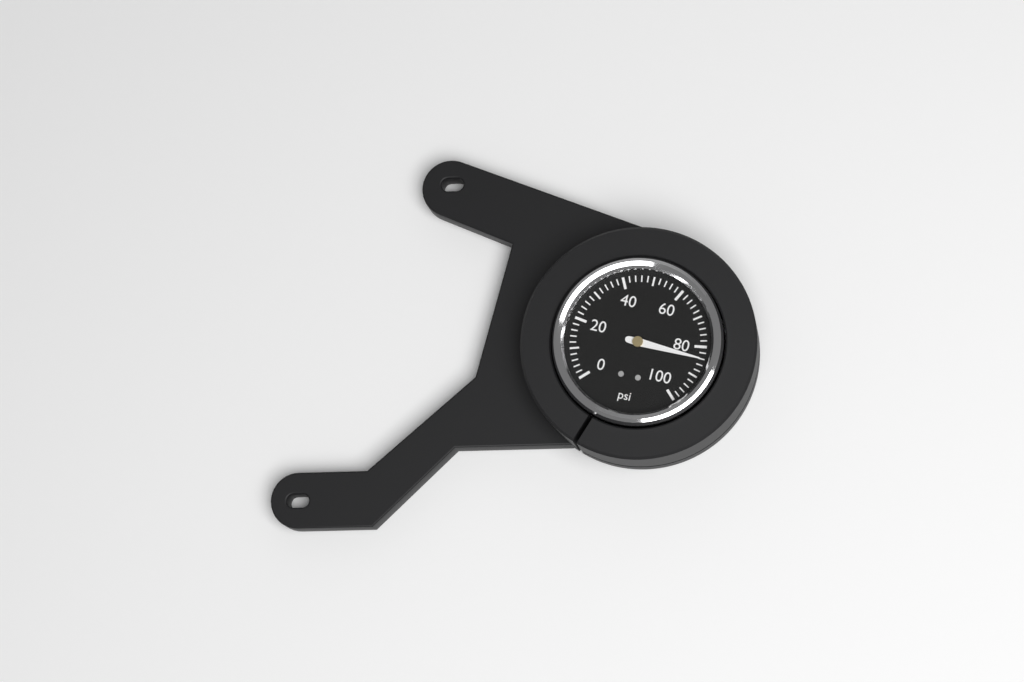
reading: 84 psi
